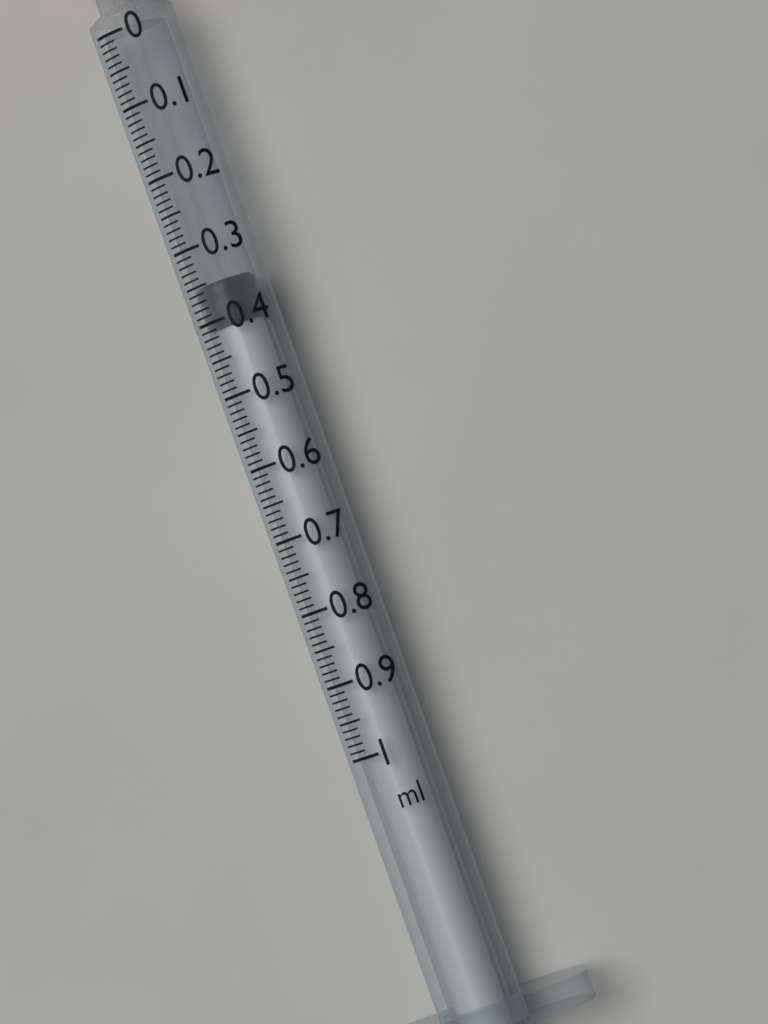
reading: 0.35 ml
